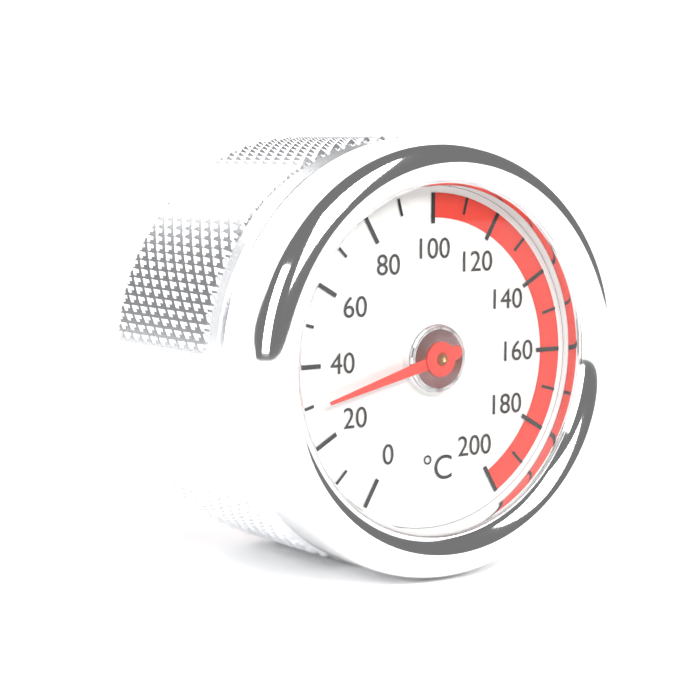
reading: 30 °C
